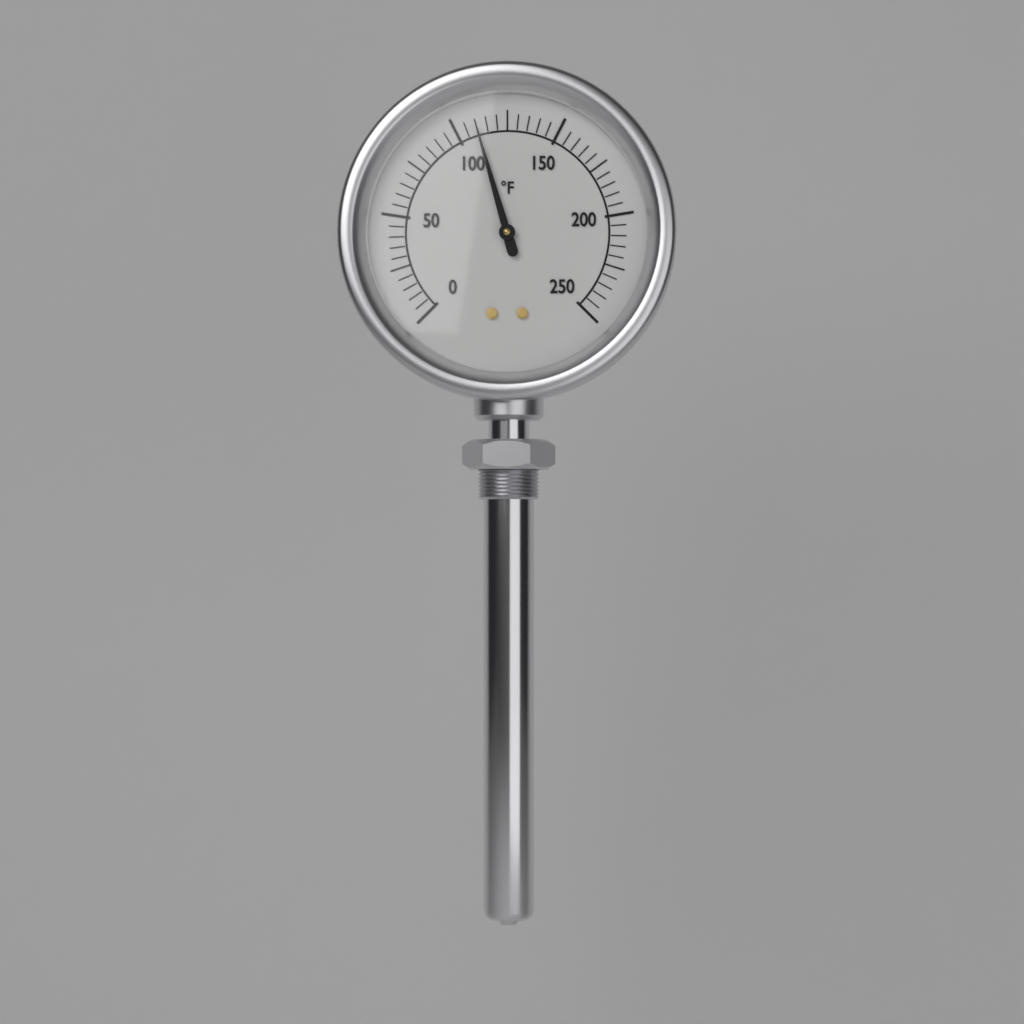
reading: 110 °F
